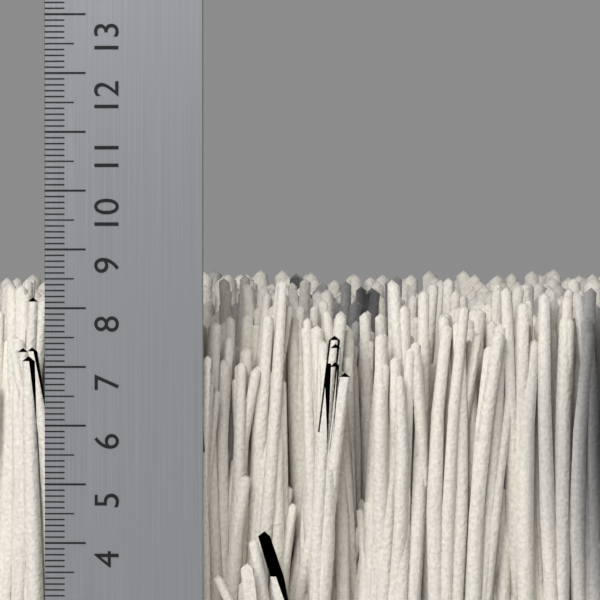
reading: 8.6 cm
